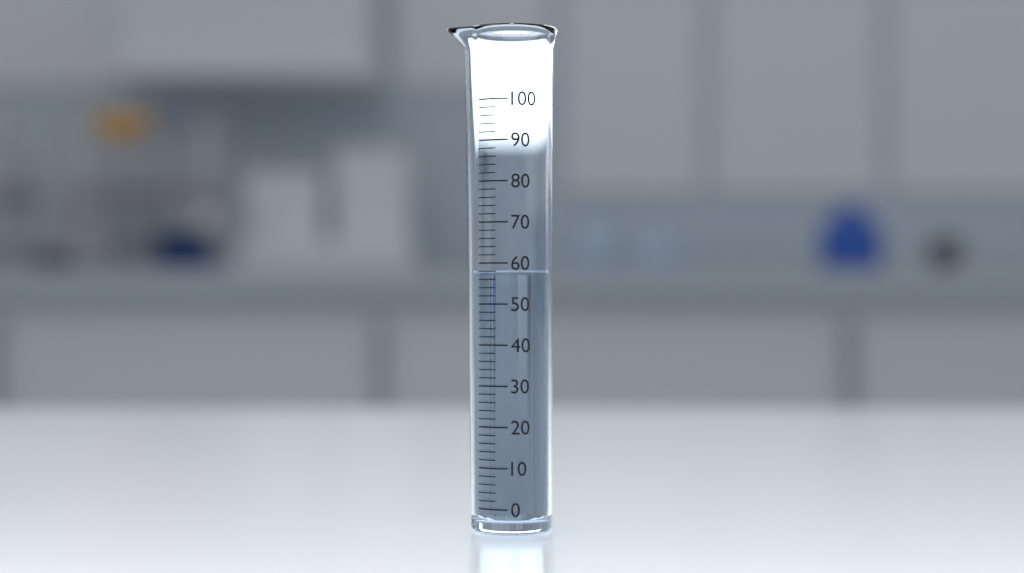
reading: 58 (no unit)
